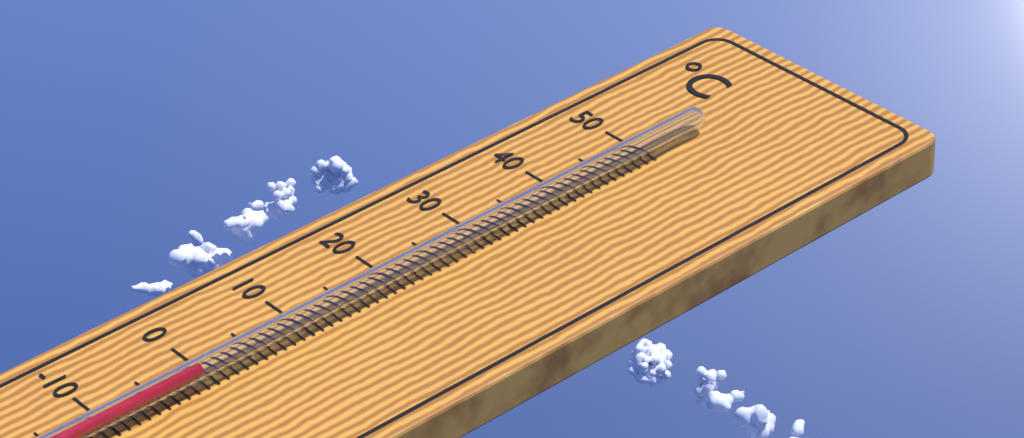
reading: -1 °C
